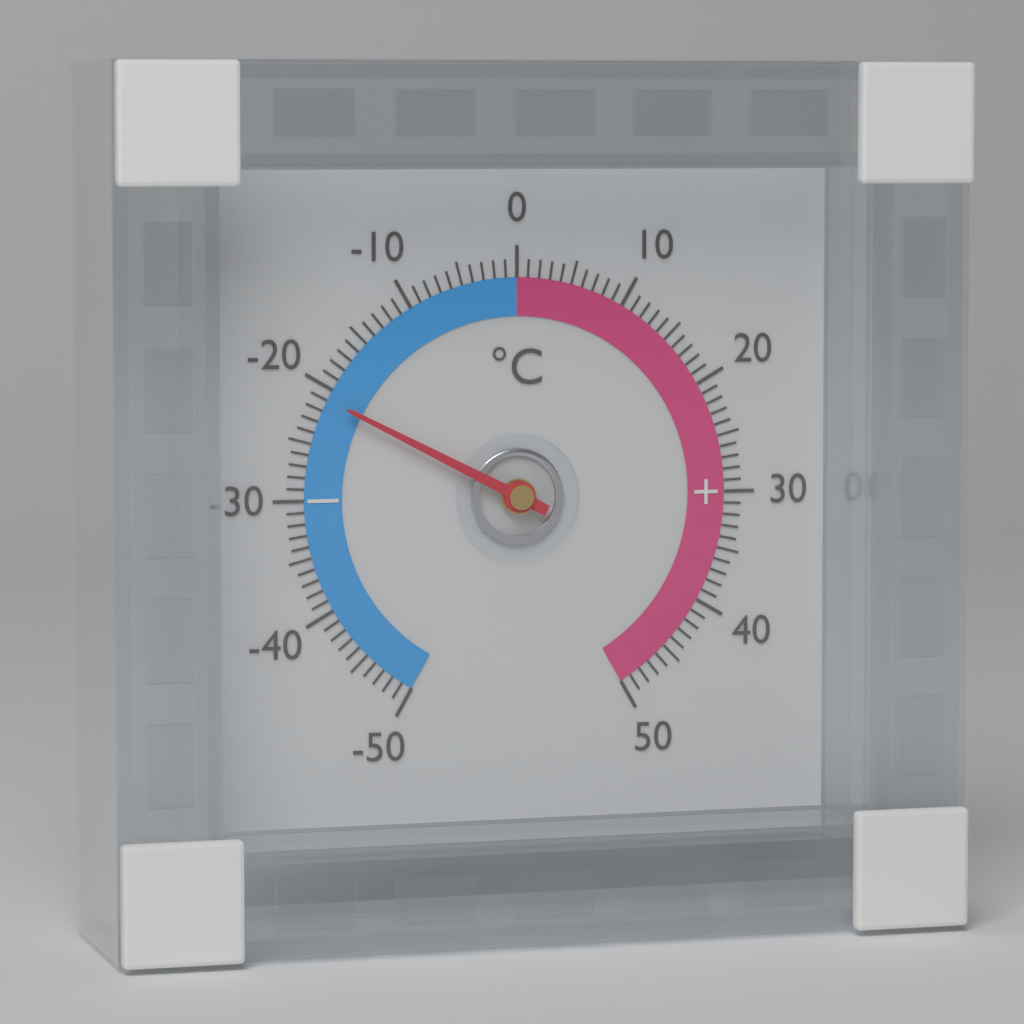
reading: -21 °C
